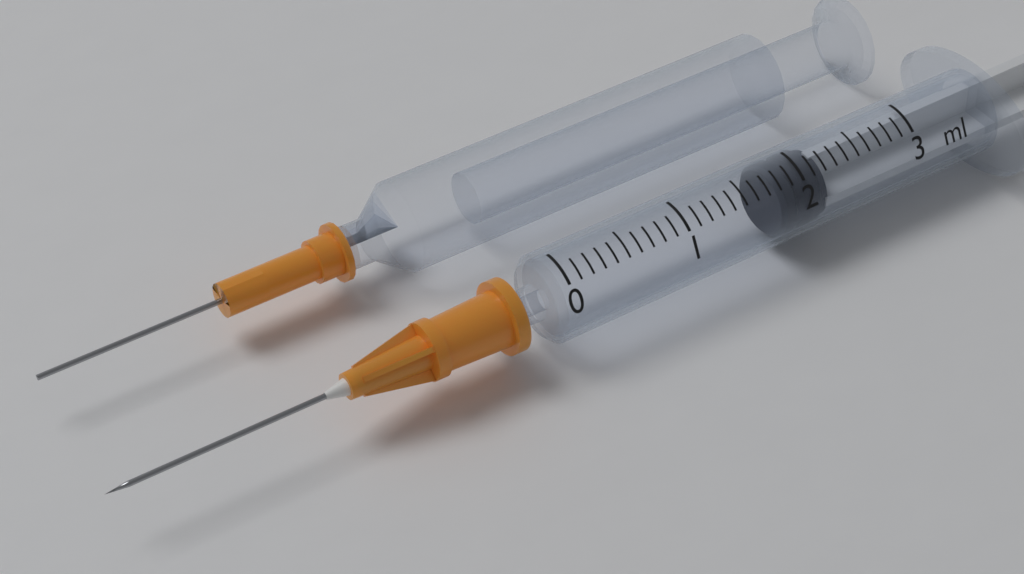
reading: 1.8 ml
